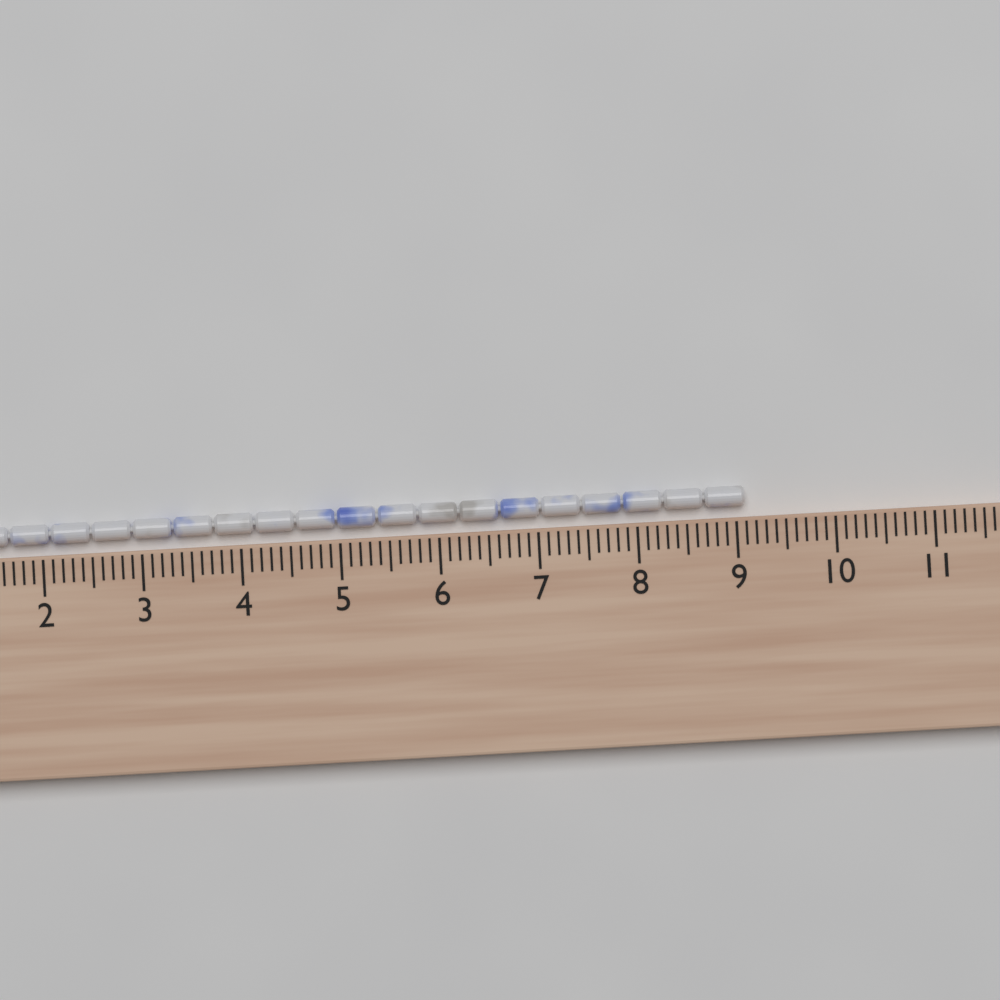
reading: 9.1 cm
